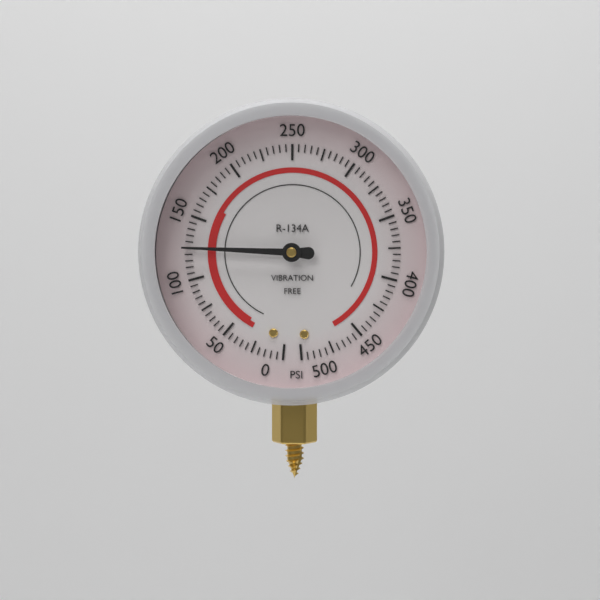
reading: 125 psi
